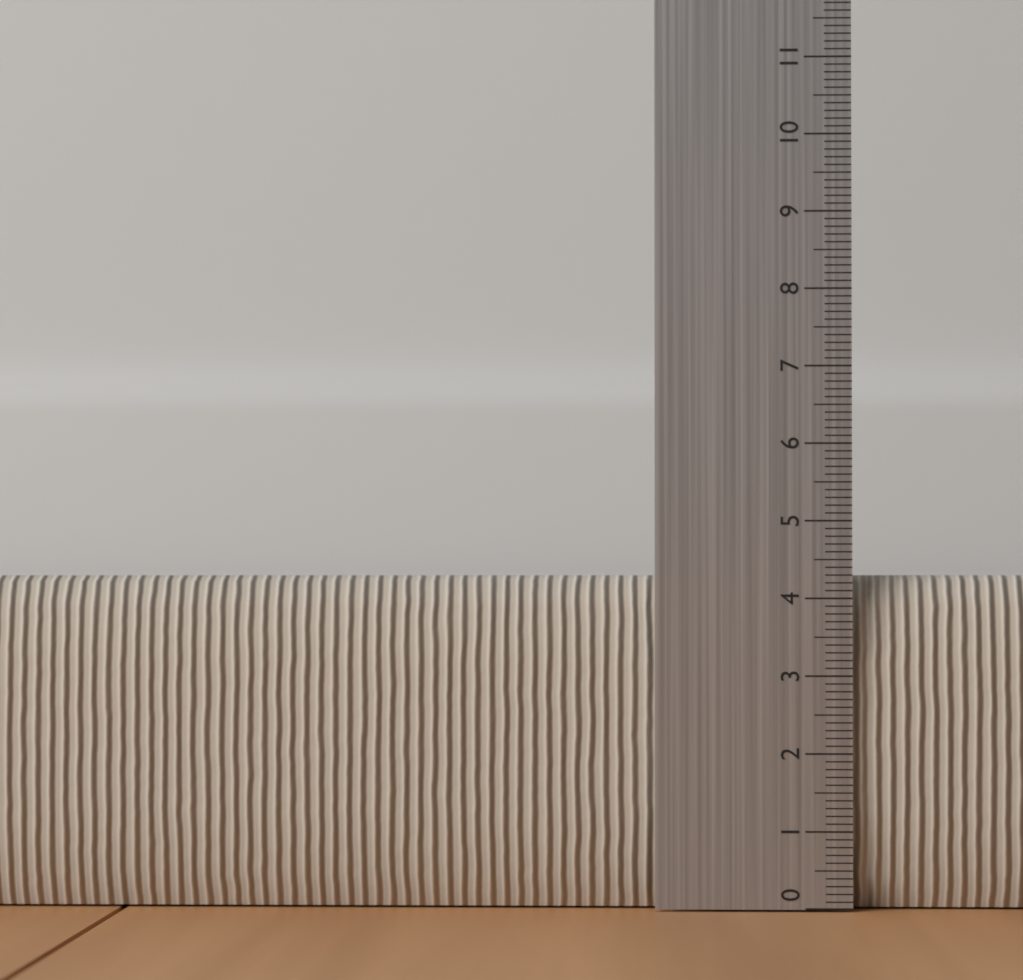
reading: 4.3 (no unit)
